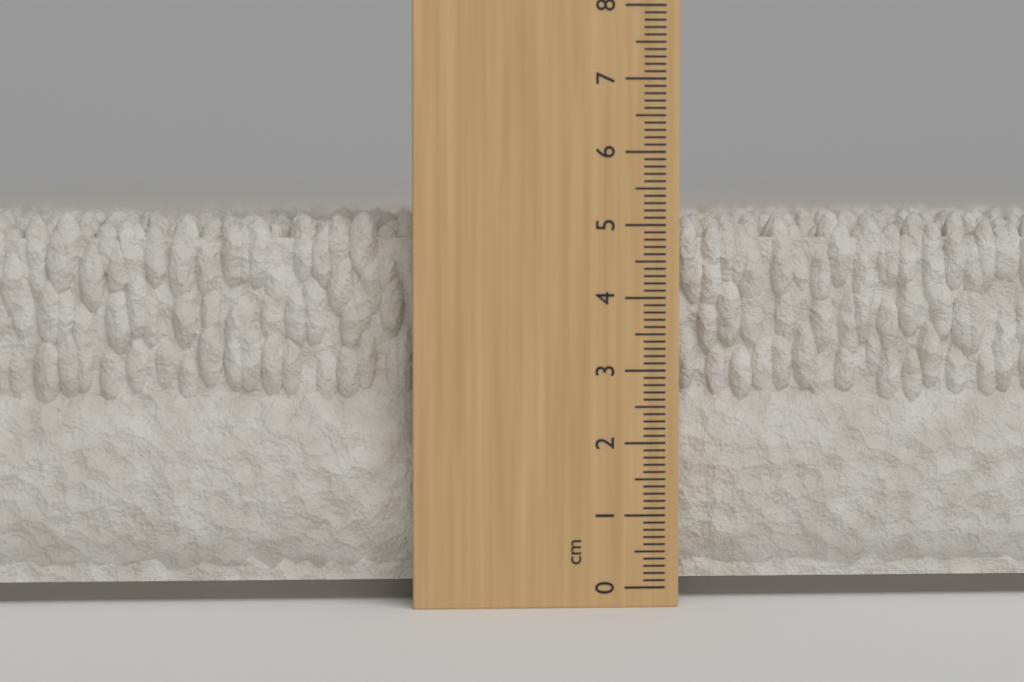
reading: 5.2 cm
